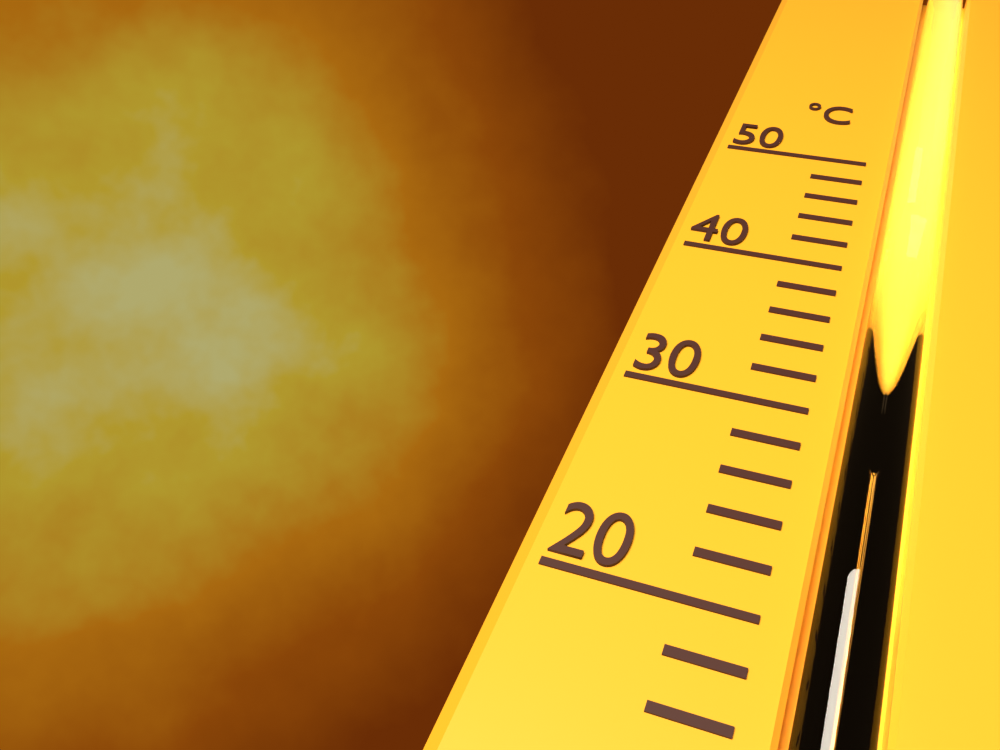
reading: 22 °C
